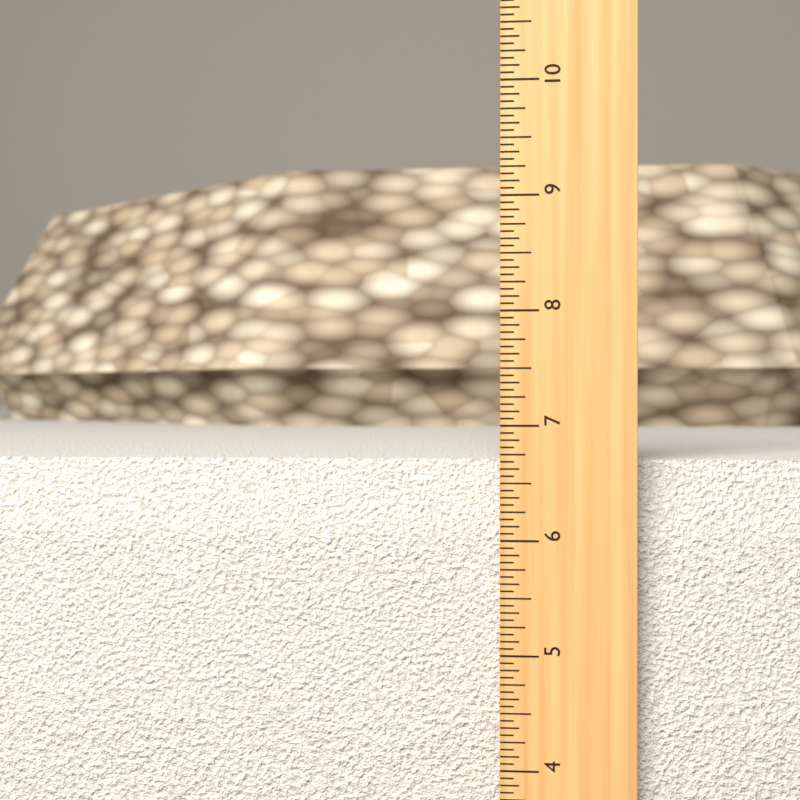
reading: 6.6875 in
